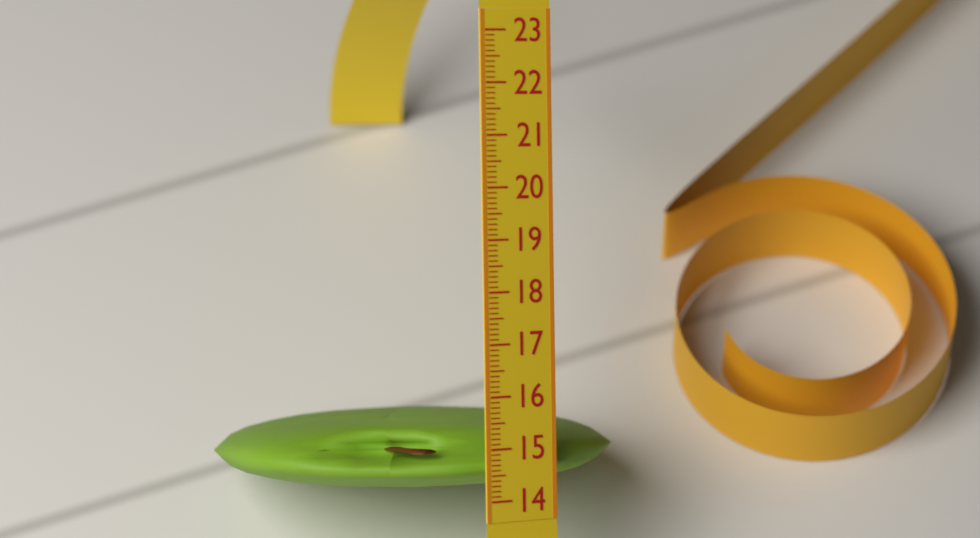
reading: 15.5 (no unit)
